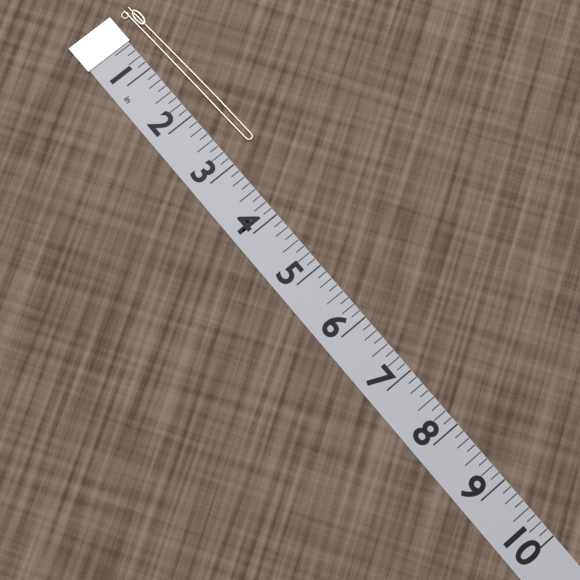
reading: 2.875 in
